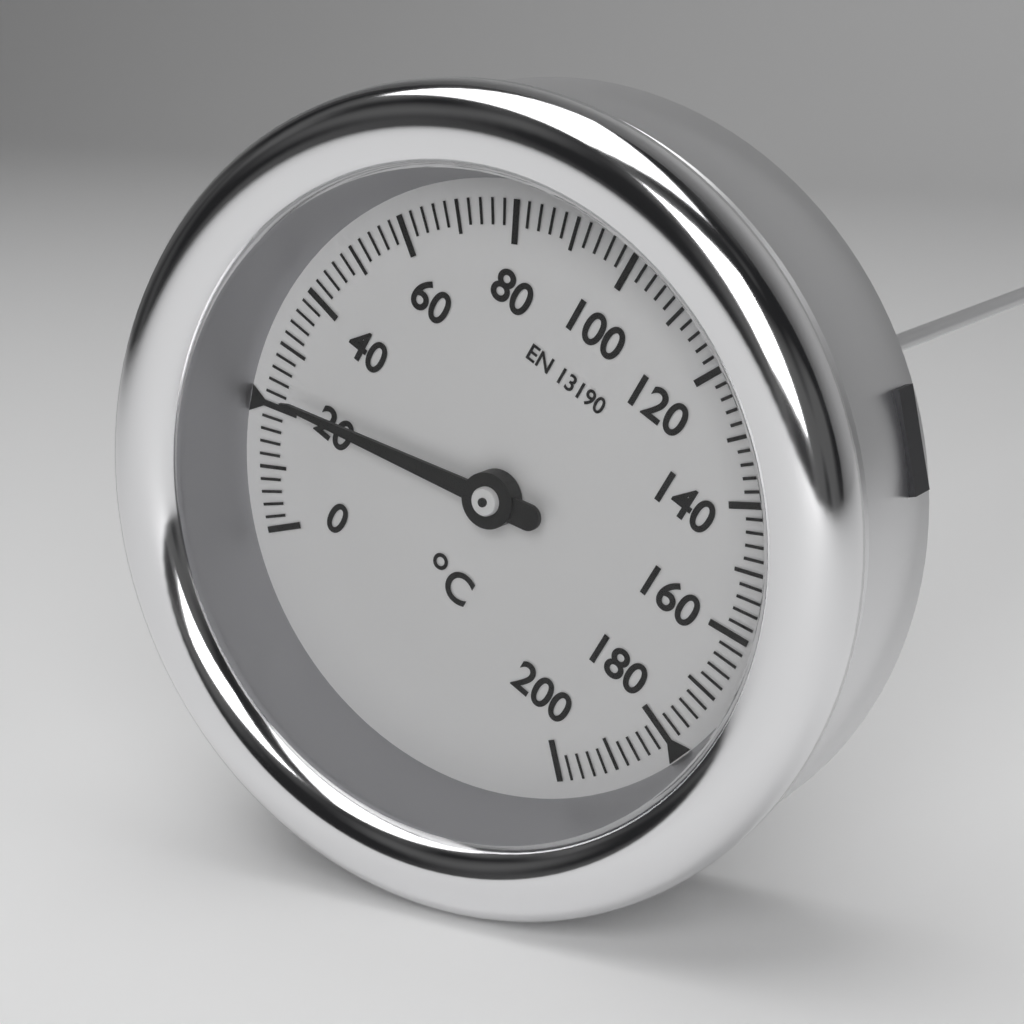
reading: 22 °C
